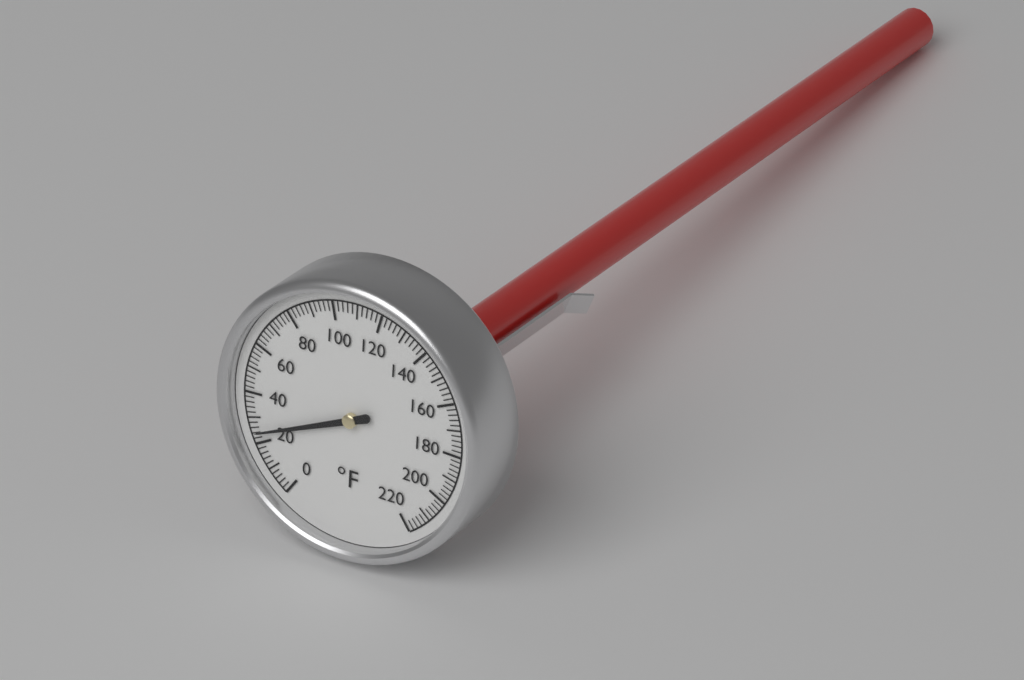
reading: 24 °F
